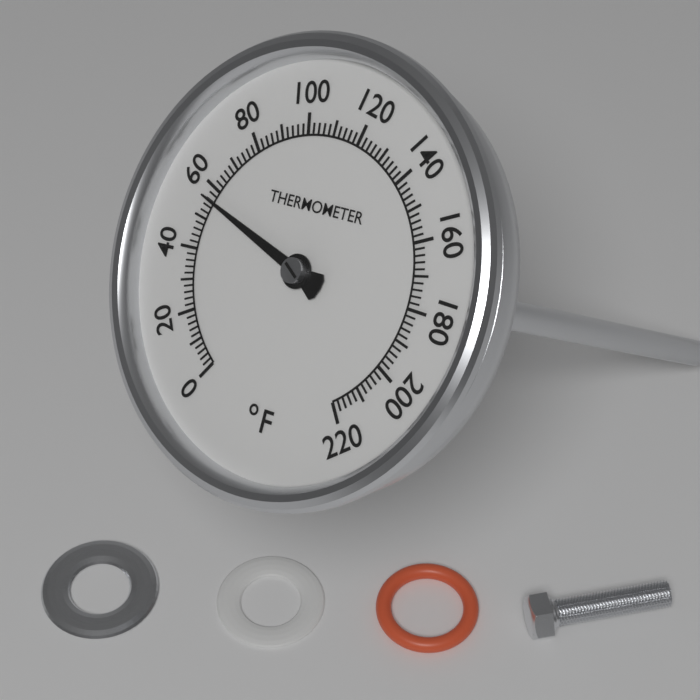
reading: 56 °F
